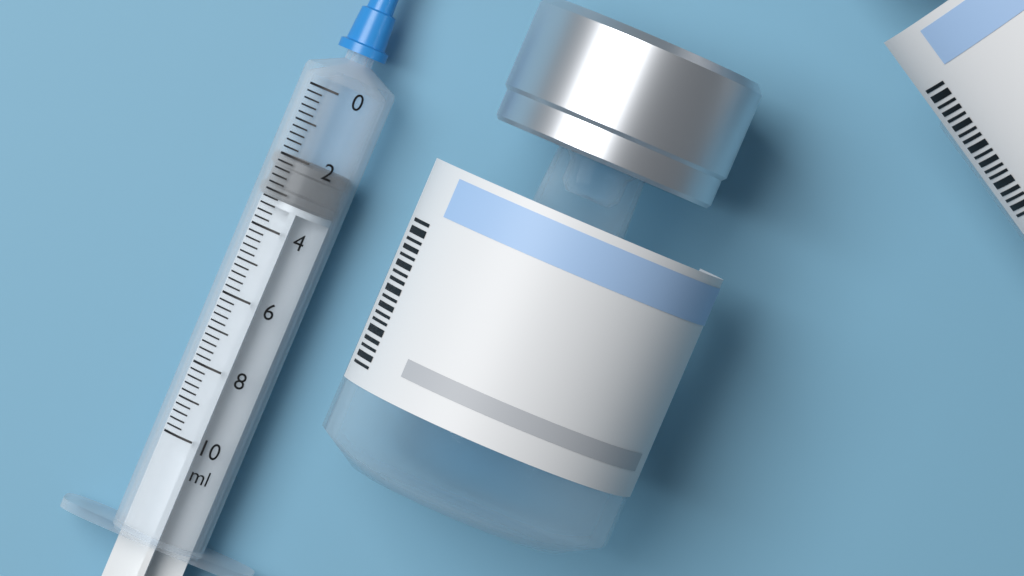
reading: 2.0 ml
